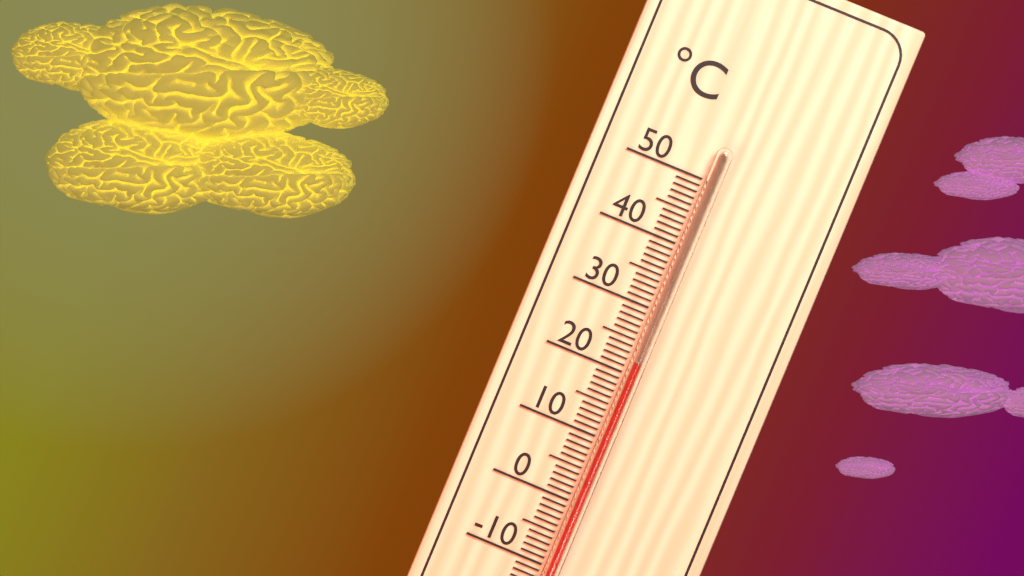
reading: 22 °C
